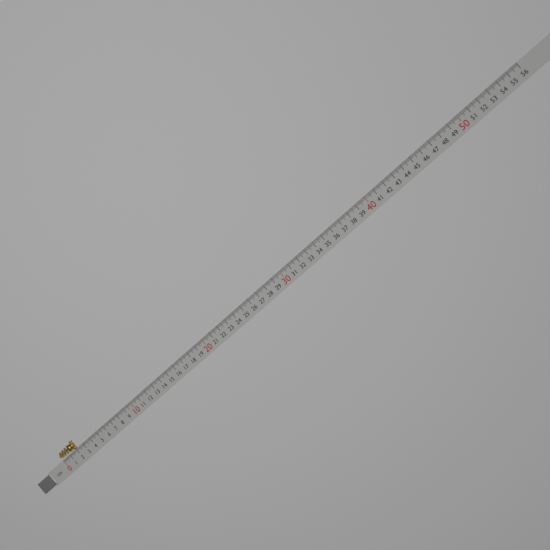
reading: 2.2 cm
